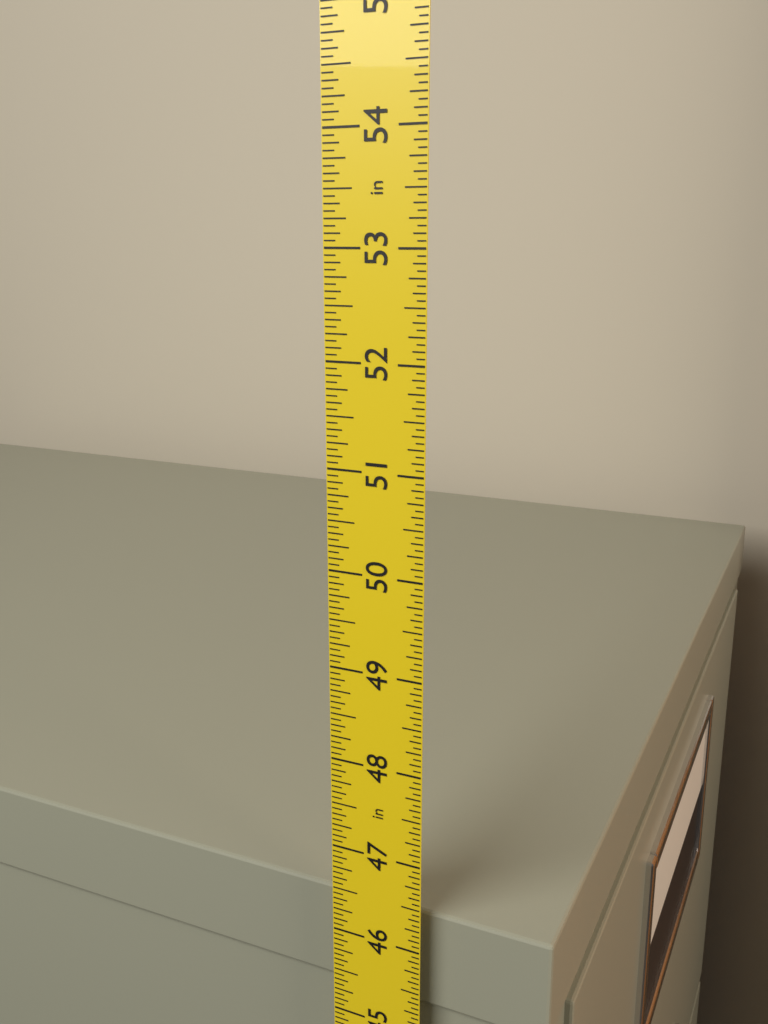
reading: 46.3750 in
